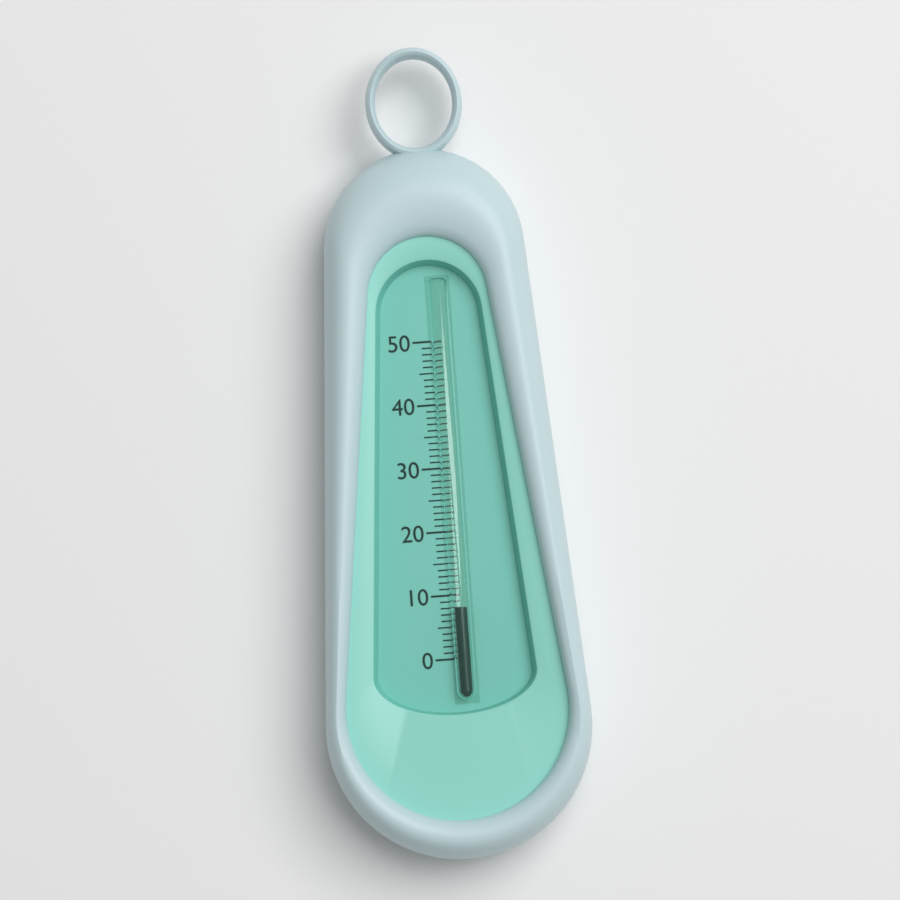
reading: 8 (no unit)
